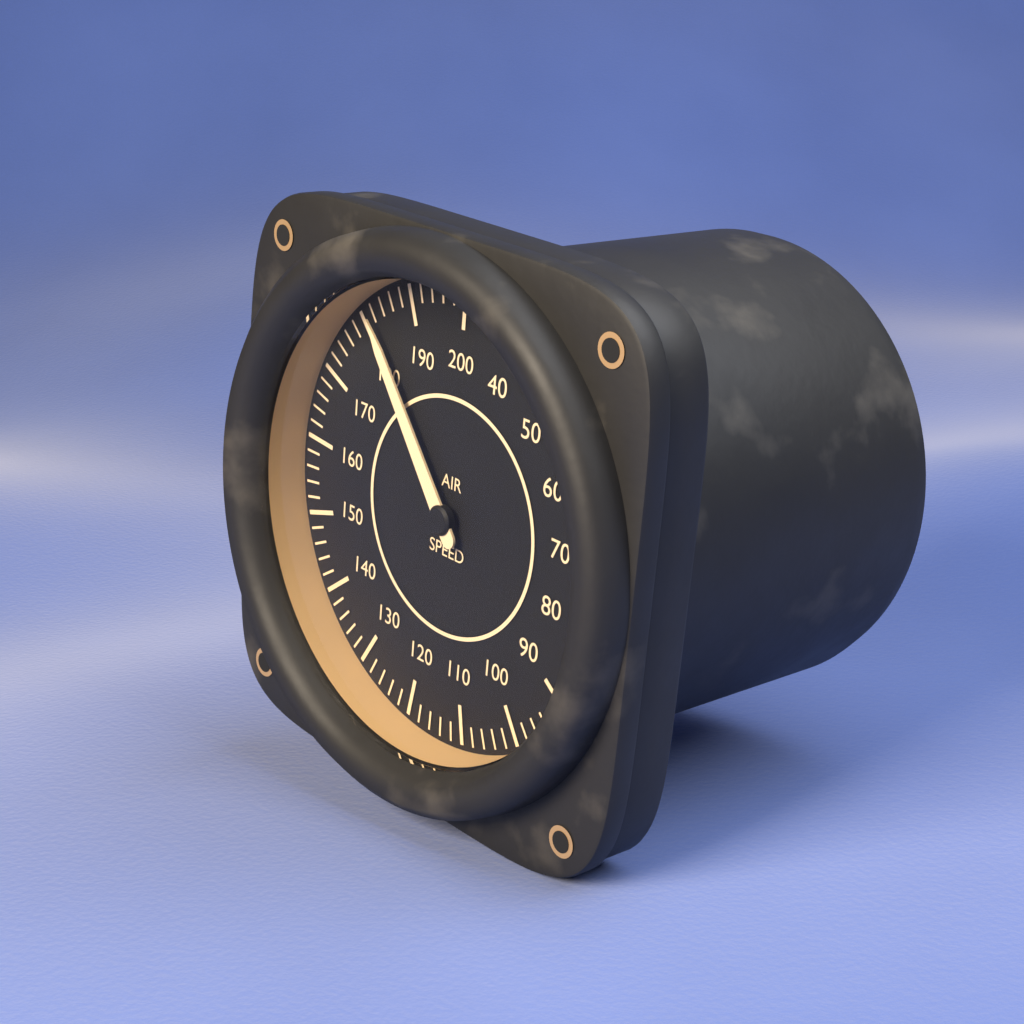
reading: 182 (no unit)
